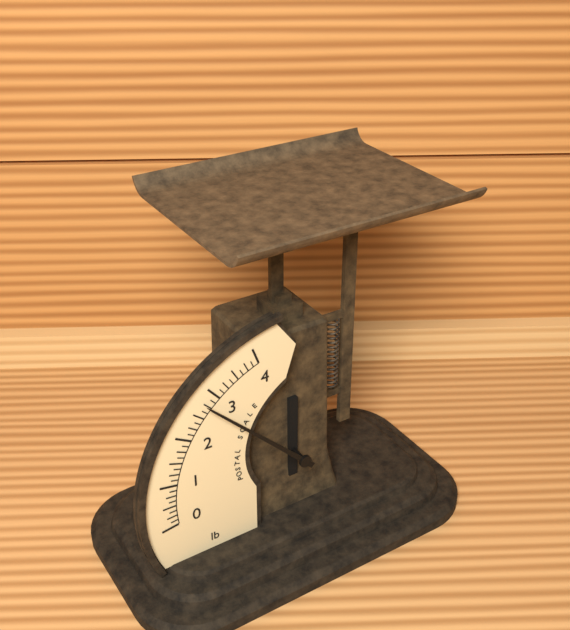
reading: 2.750 lb
